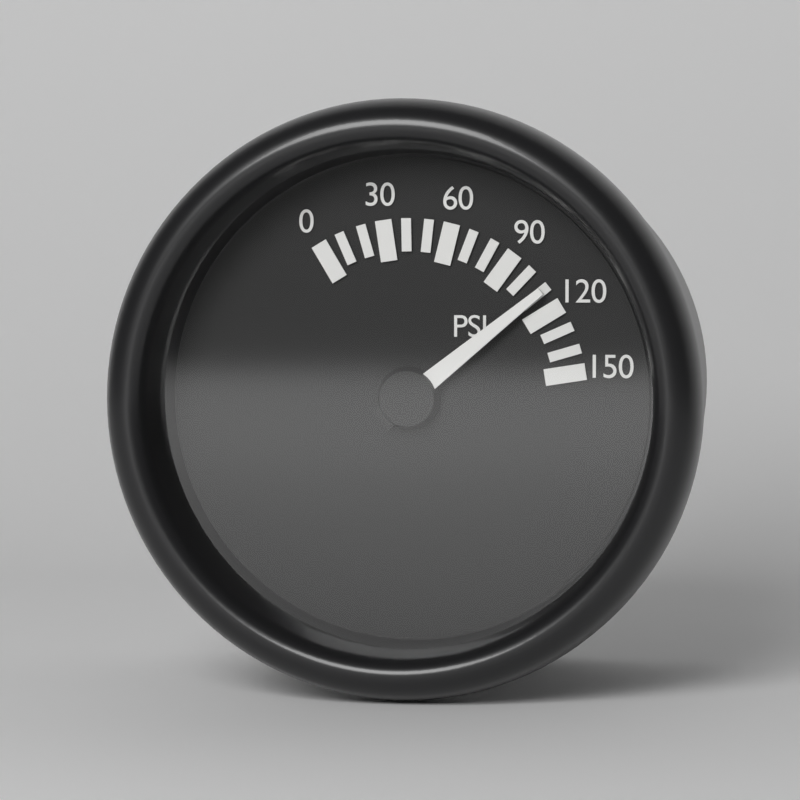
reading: 110 psi
